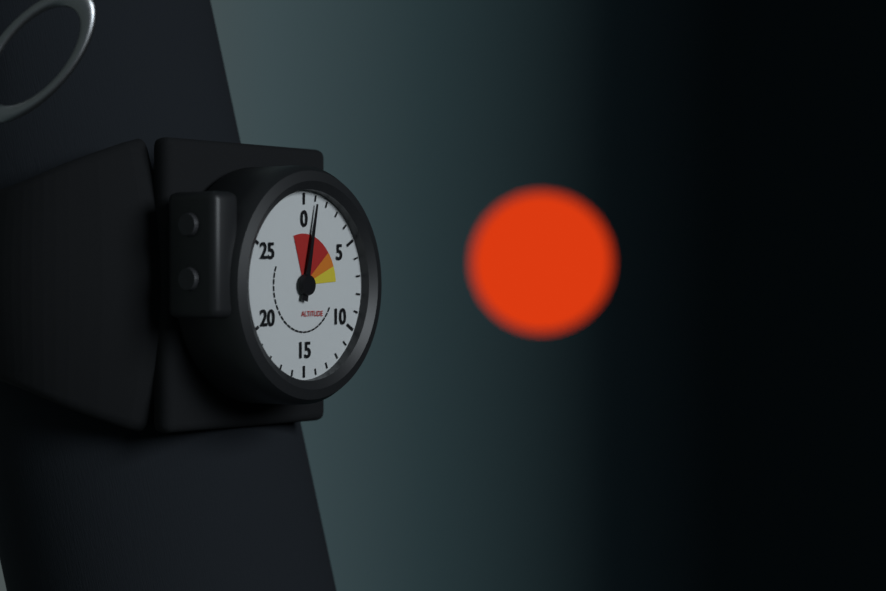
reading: 1 (no unit)
